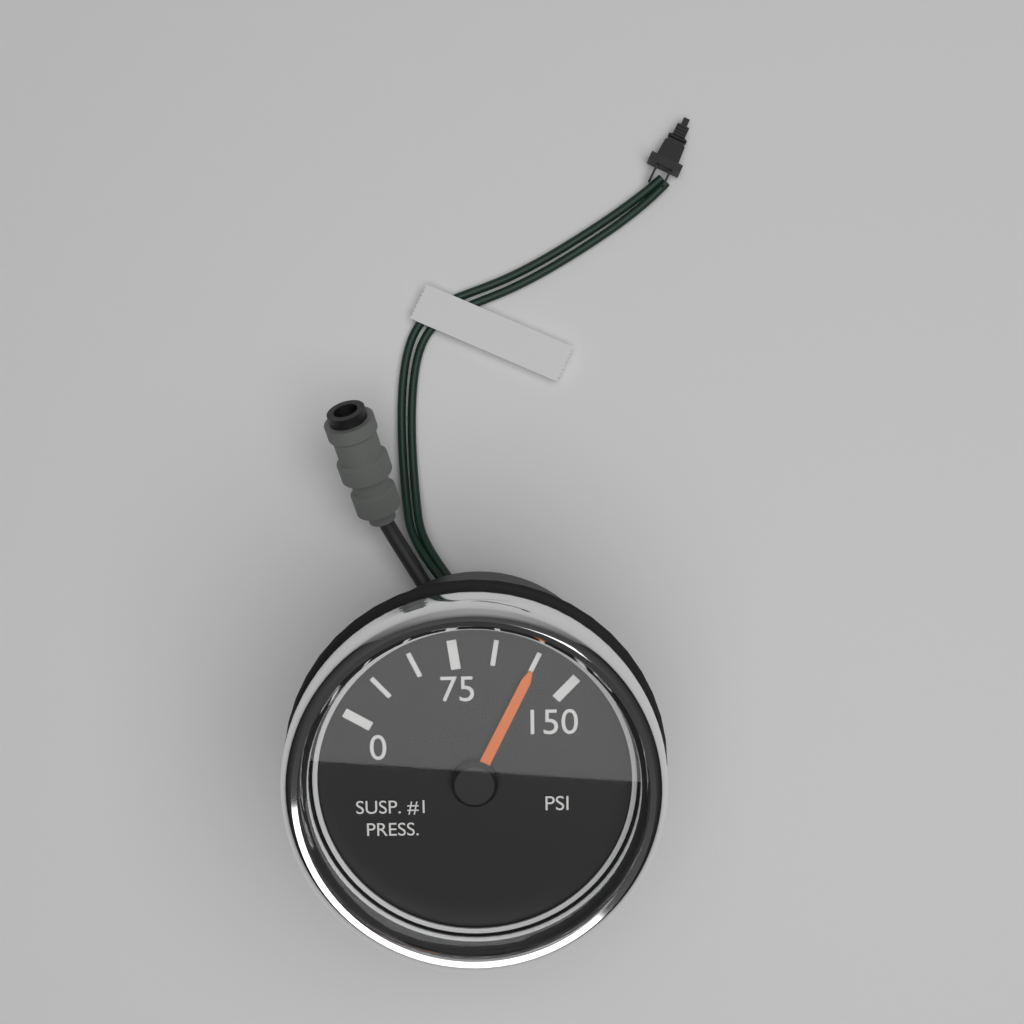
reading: 125 psi
